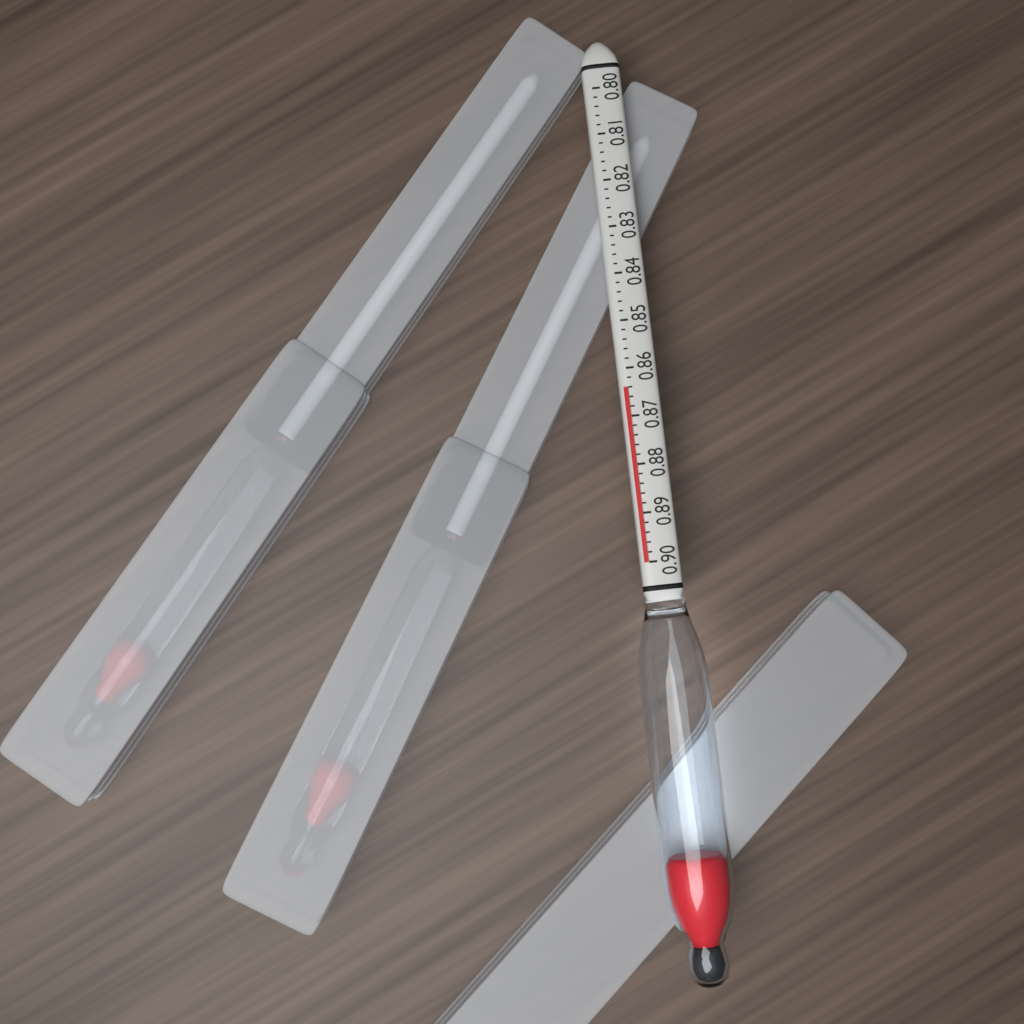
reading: 0.864 (no unit)
